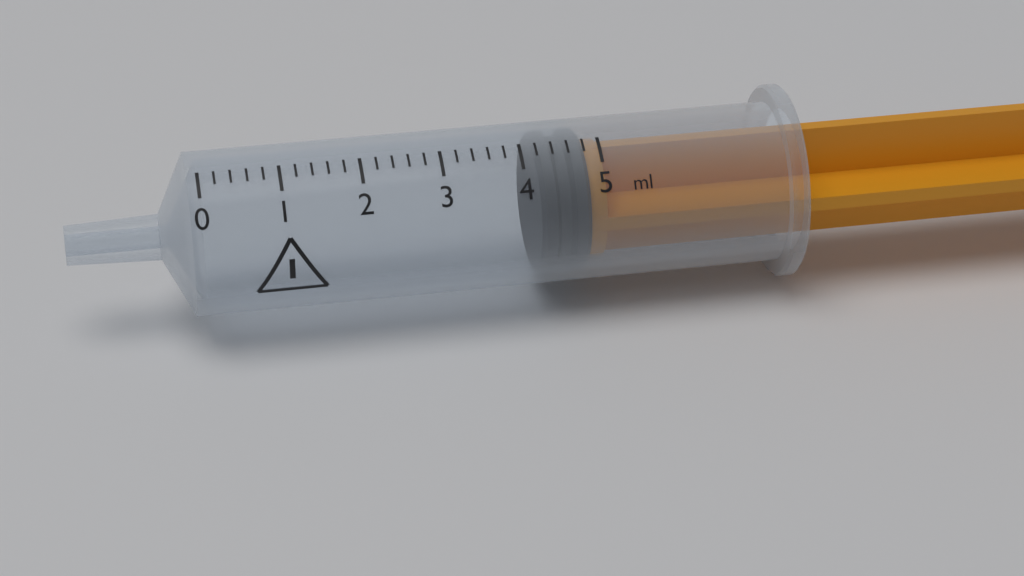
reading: 4.2 ml
